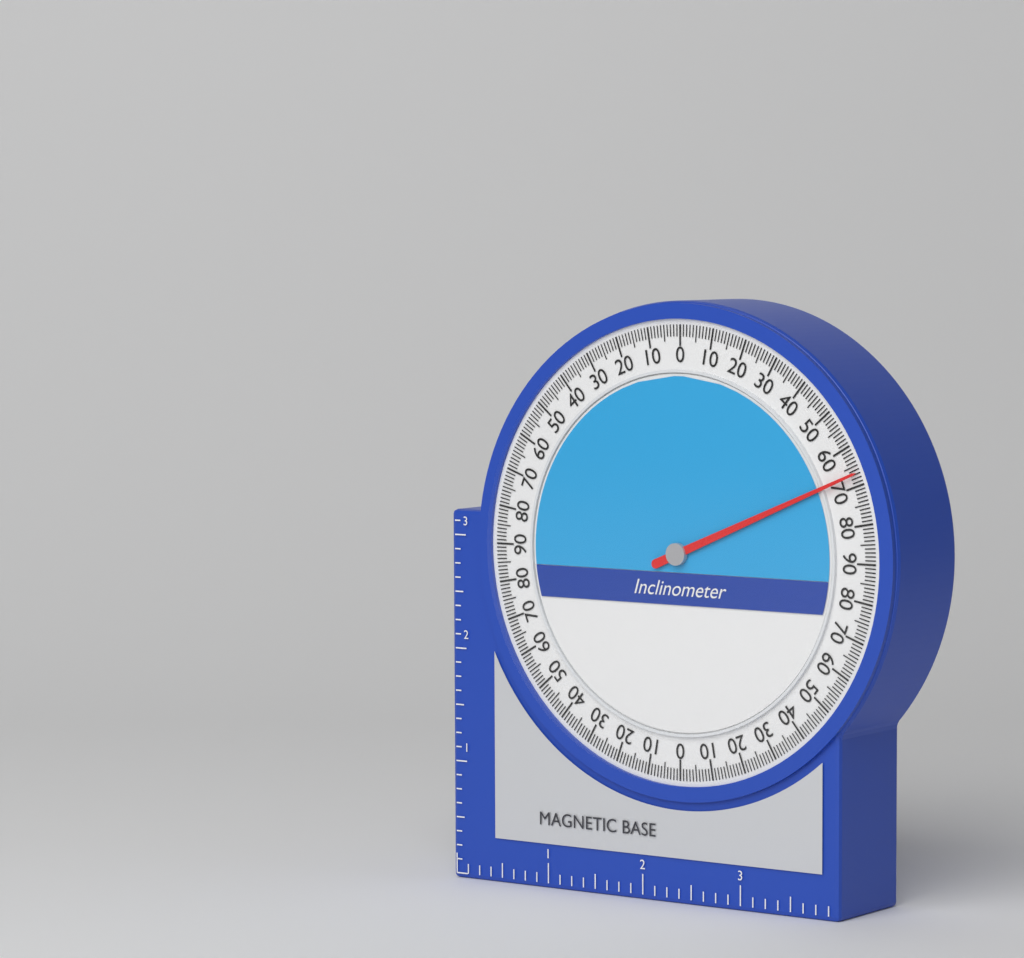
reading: 67 (no unit)
